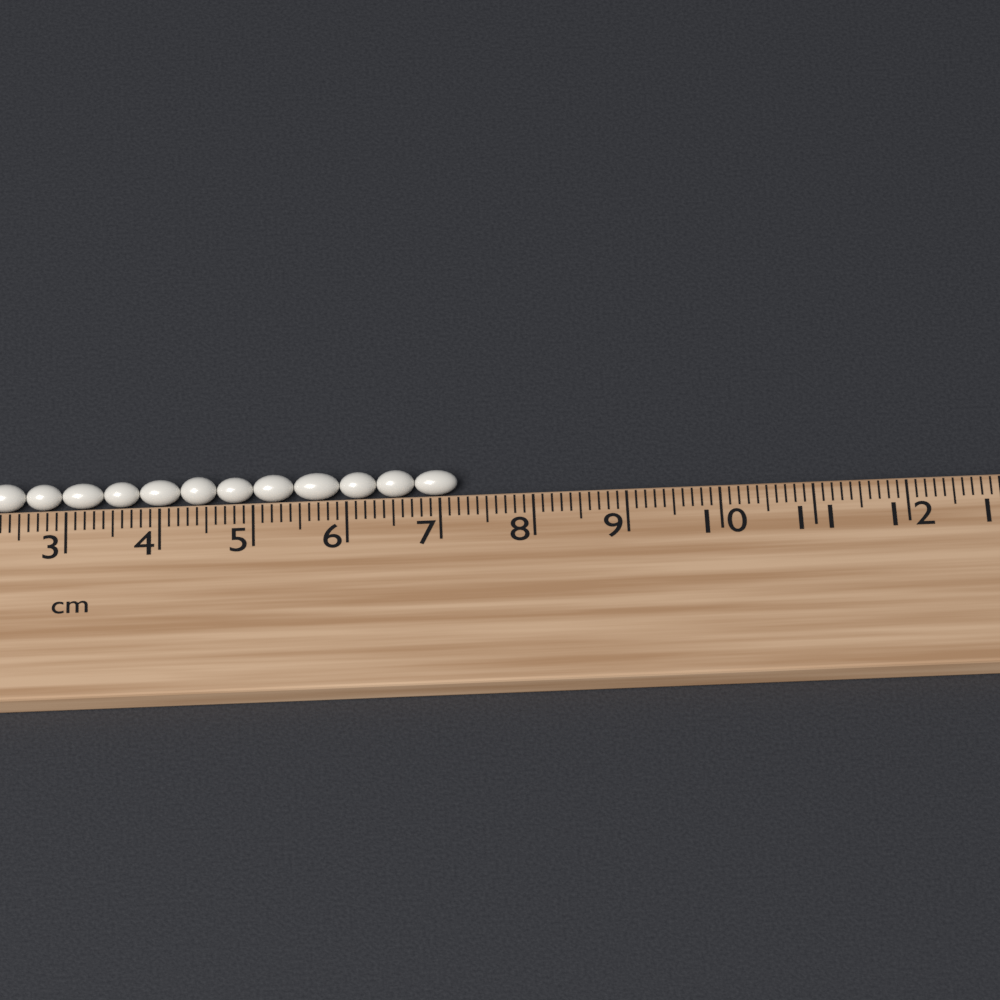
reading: 7.2 cm
